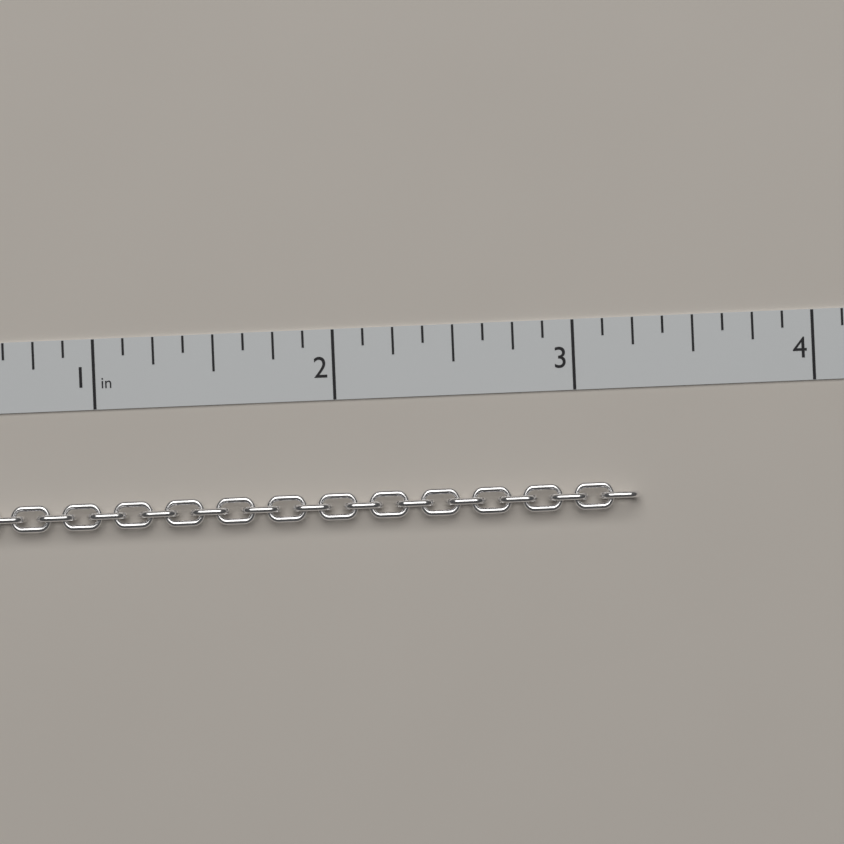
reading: 3.250 in
